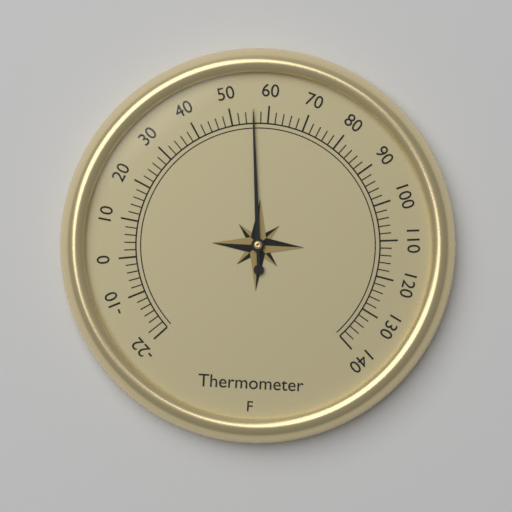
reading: 56 °F
